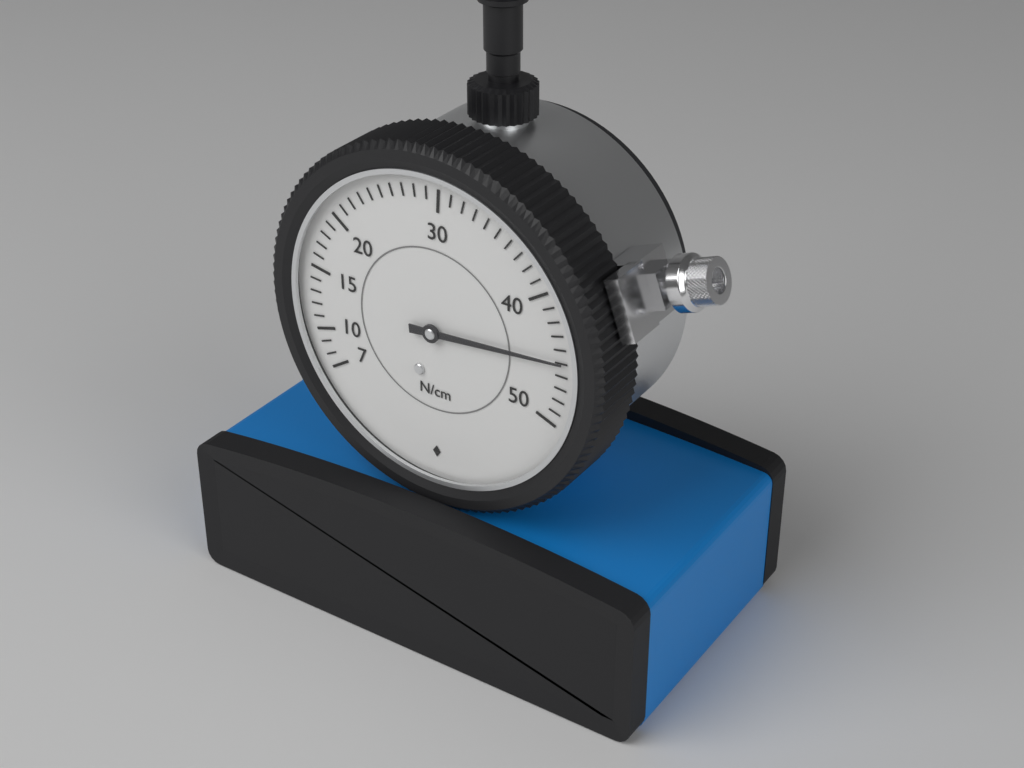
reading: 45 N/cm
